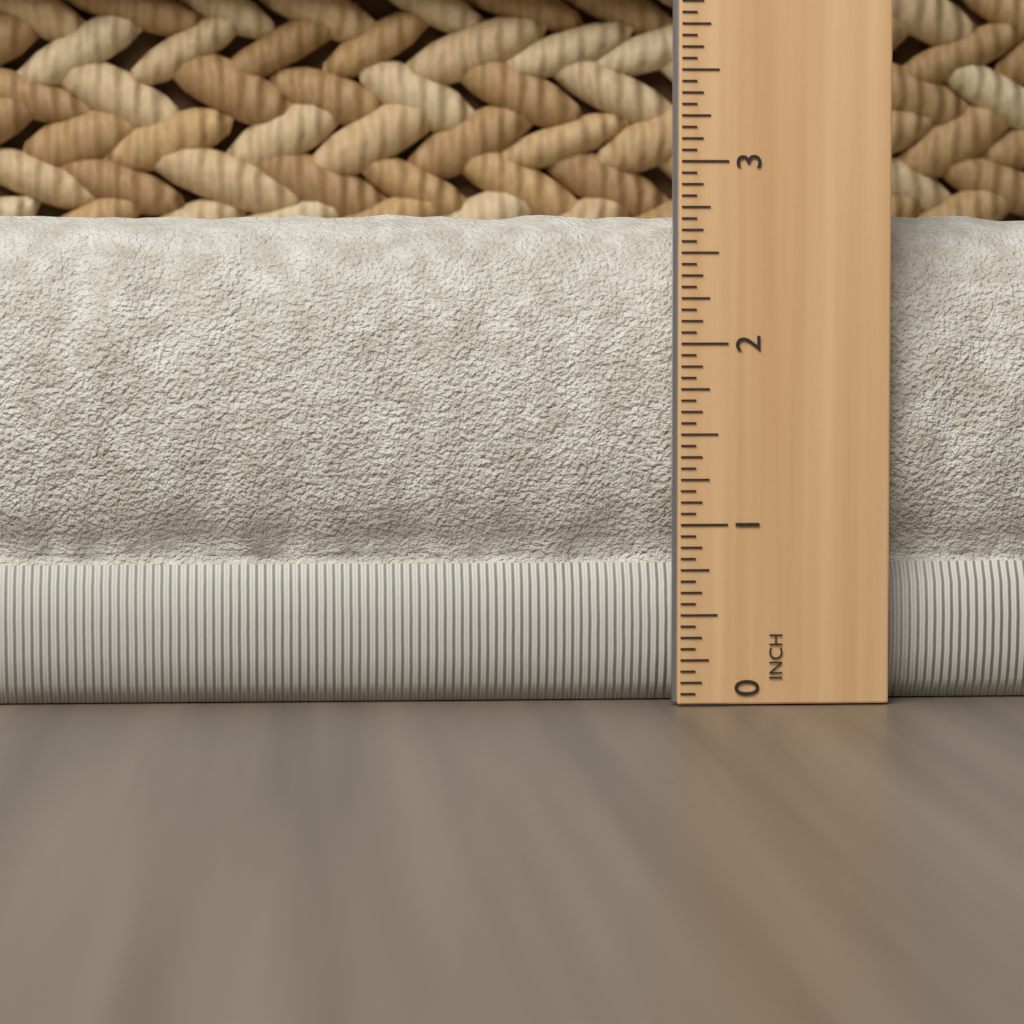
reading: 2.7500 in
